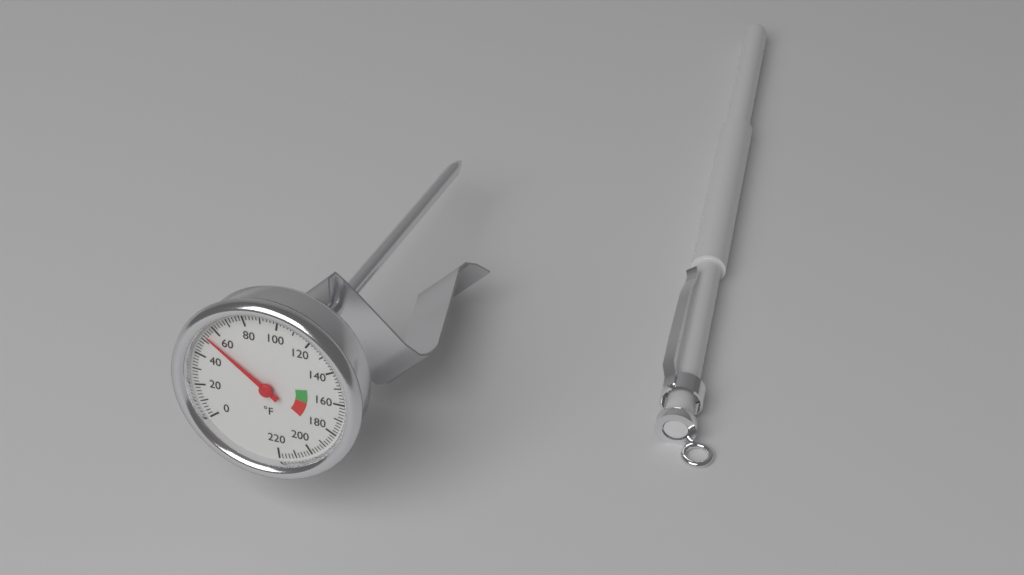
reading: 54 °F
